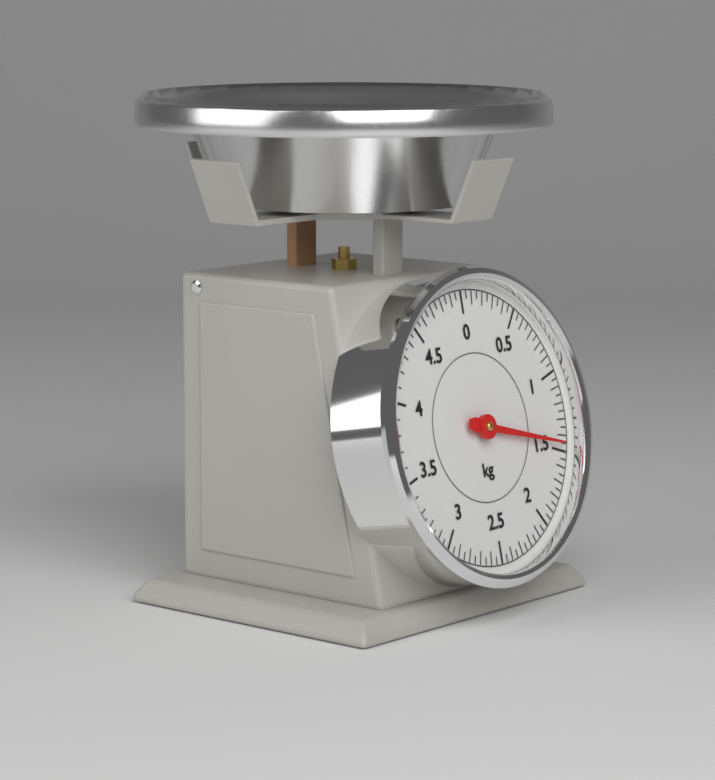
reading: 1.45 kg
